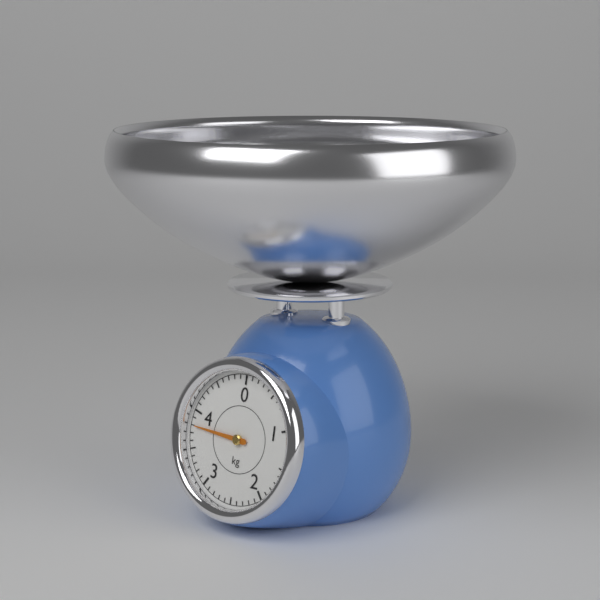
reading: 3.8 kg
